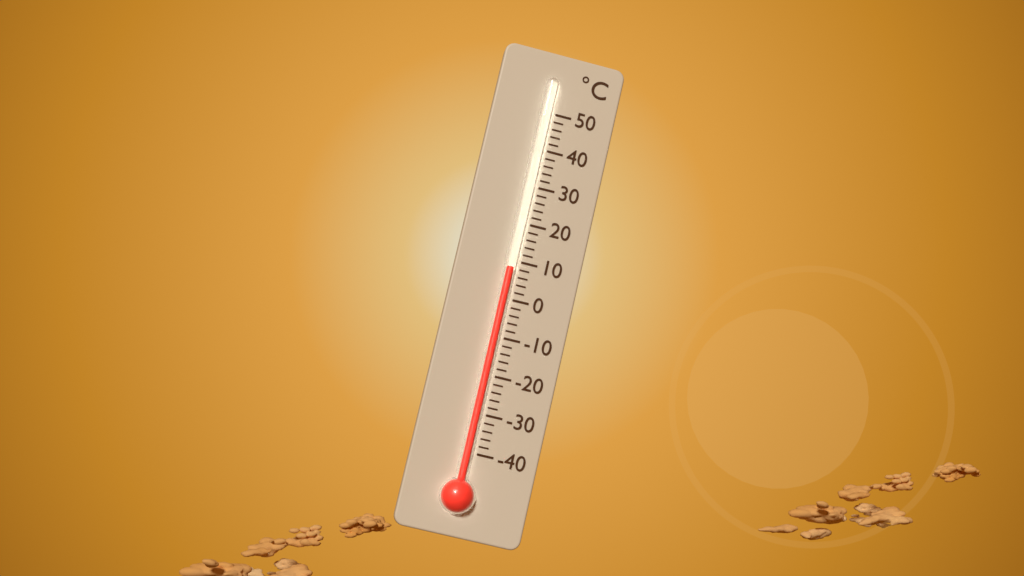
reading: 8 °C
